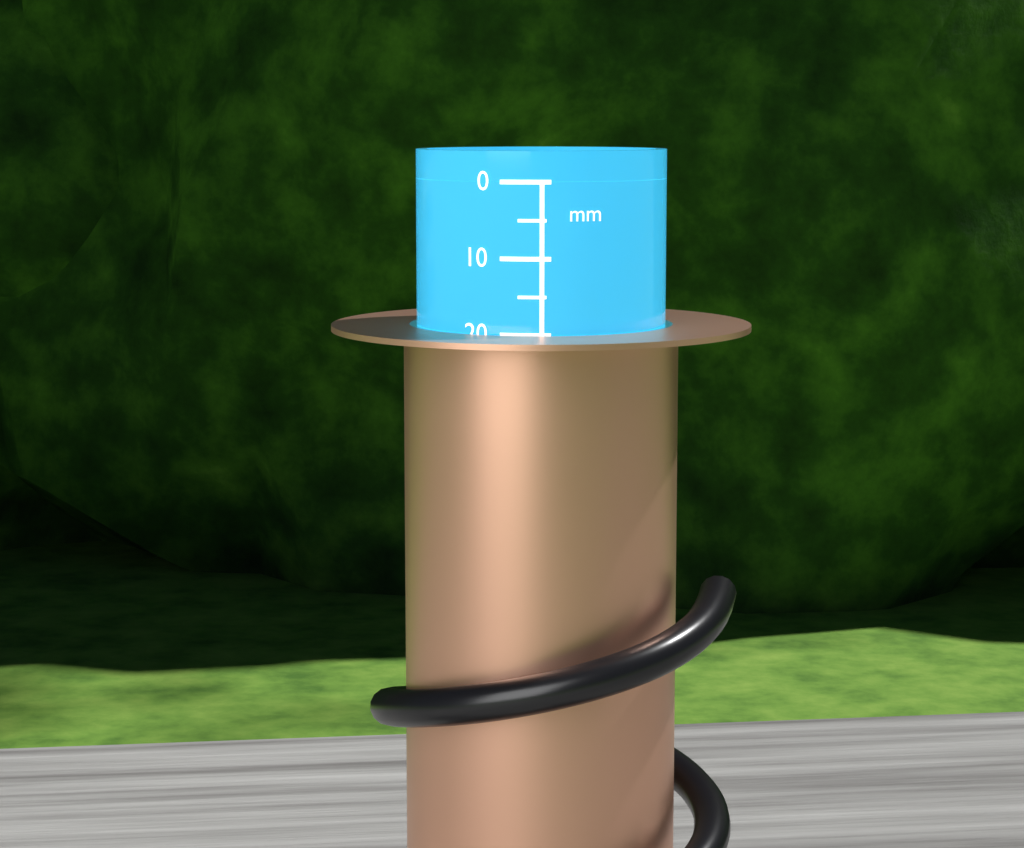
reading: 20 mm
